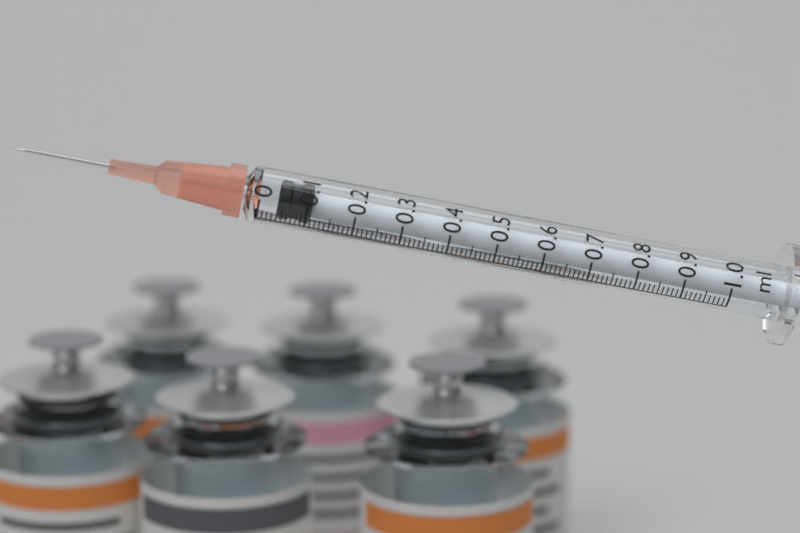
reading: 0.04 ml
